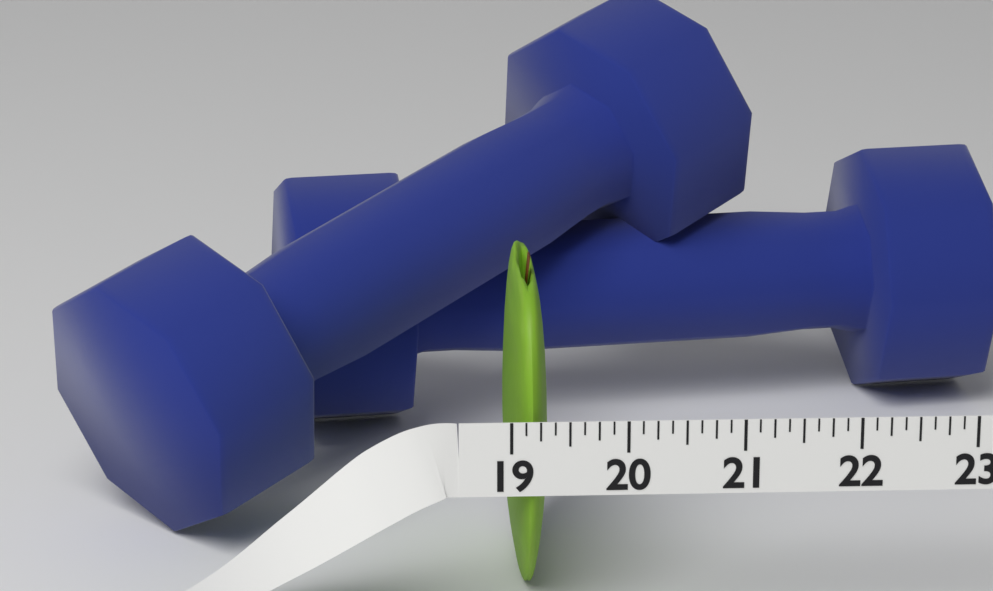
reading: 19.375 (no unit)
